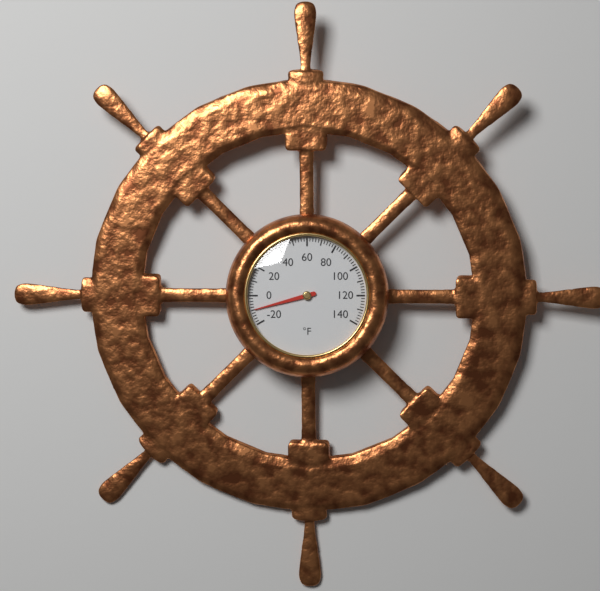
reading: -10 °F
